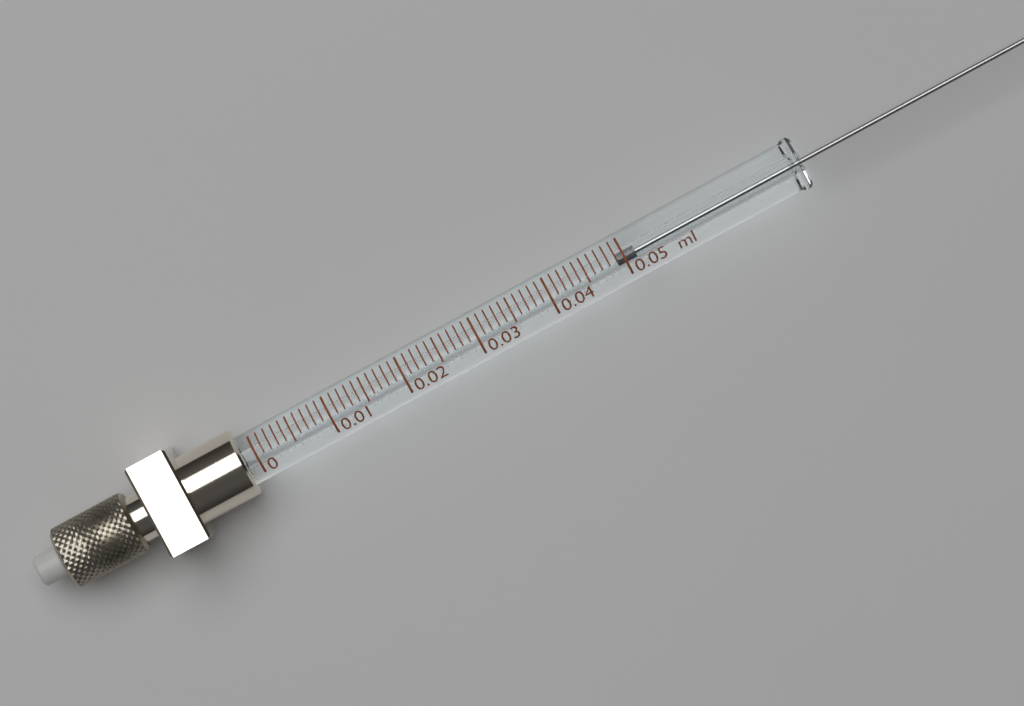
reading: 0.049 ml
